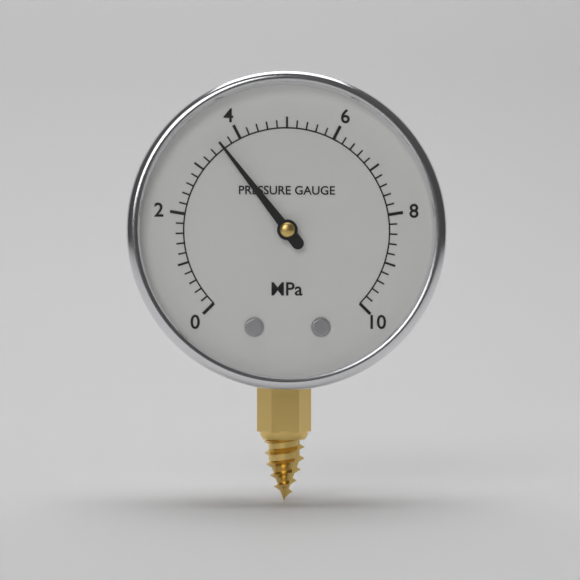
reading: 3.6 MPa
